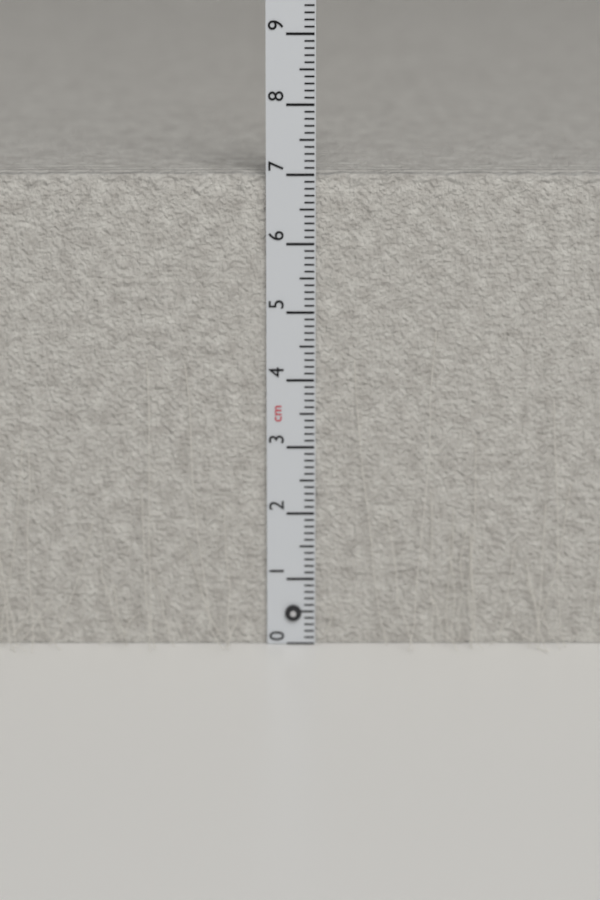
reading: 7.0 cm
